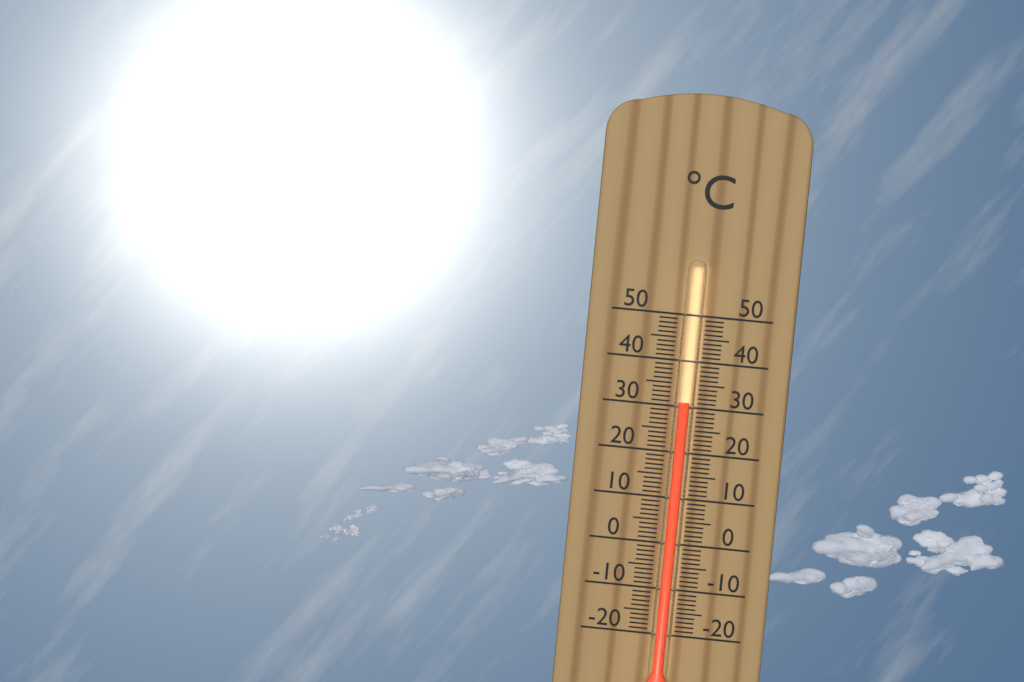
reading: 31 °C
